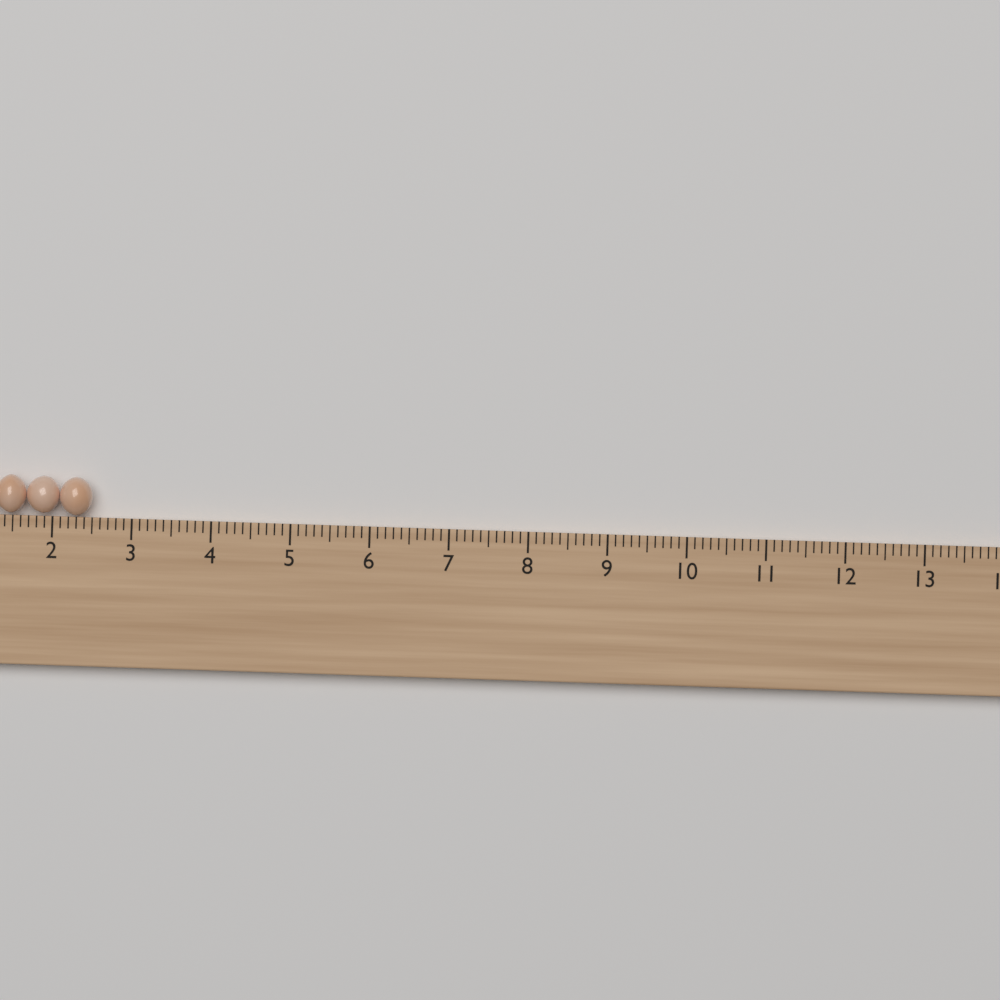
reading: 2.5 cm
